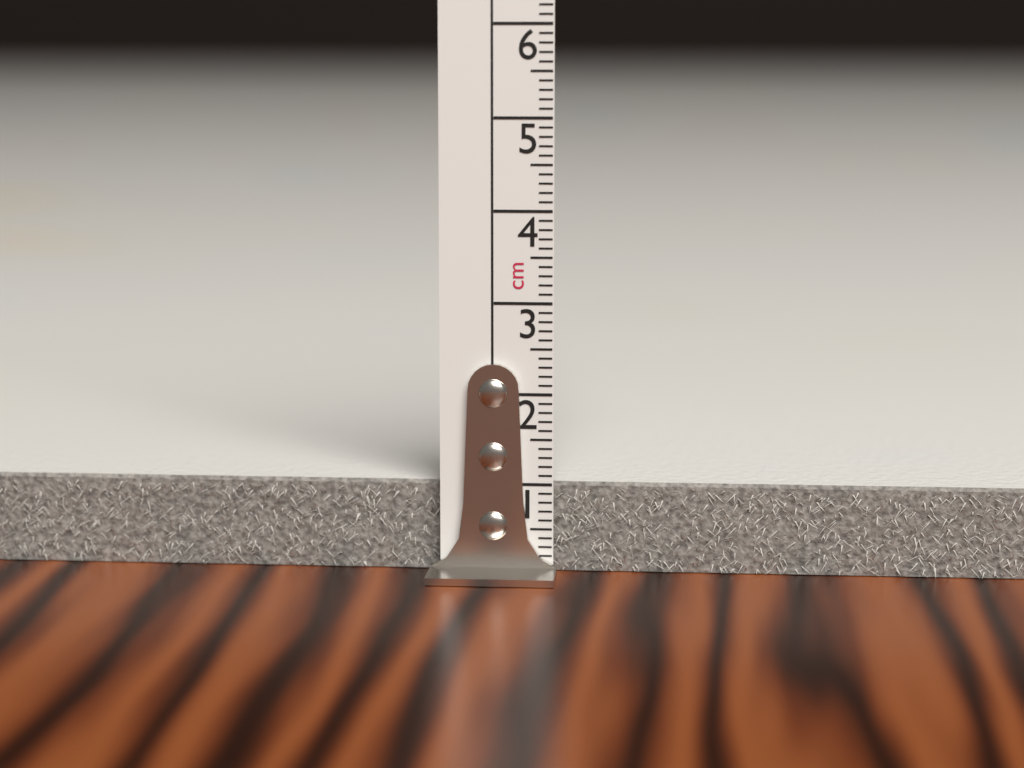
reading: 1.0 cm
